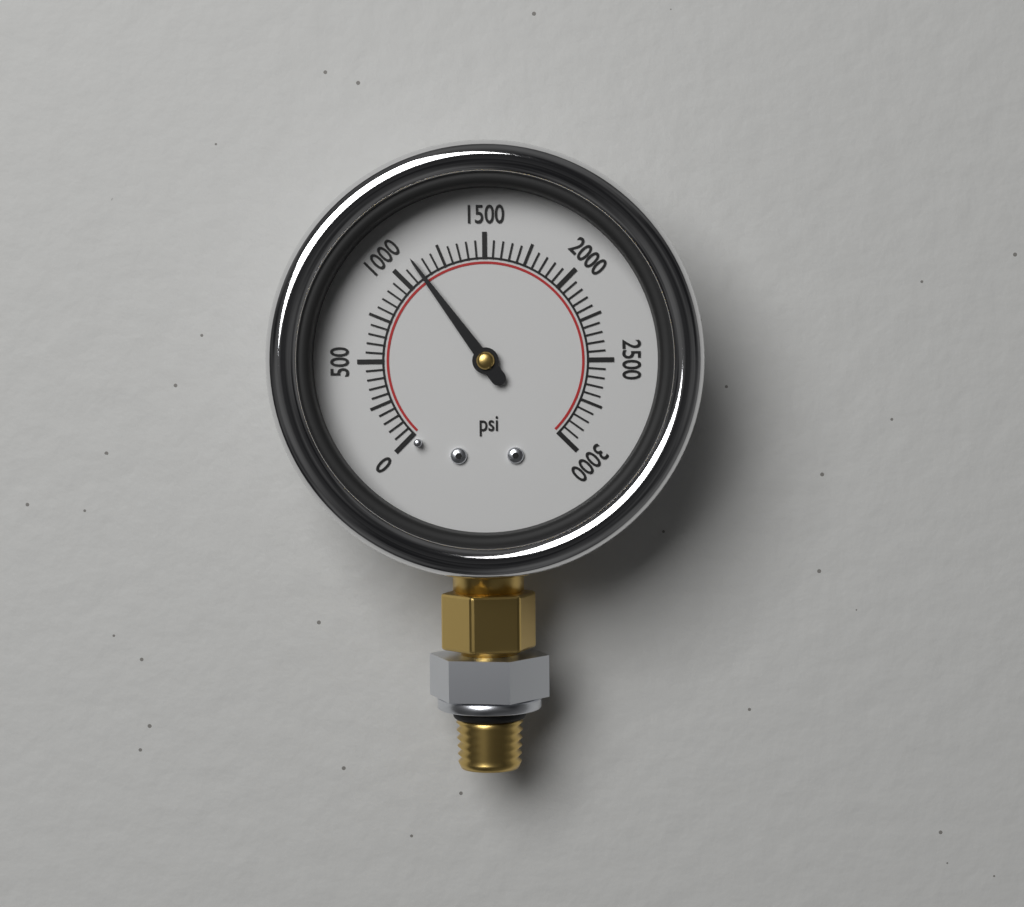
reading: 1100 psi
